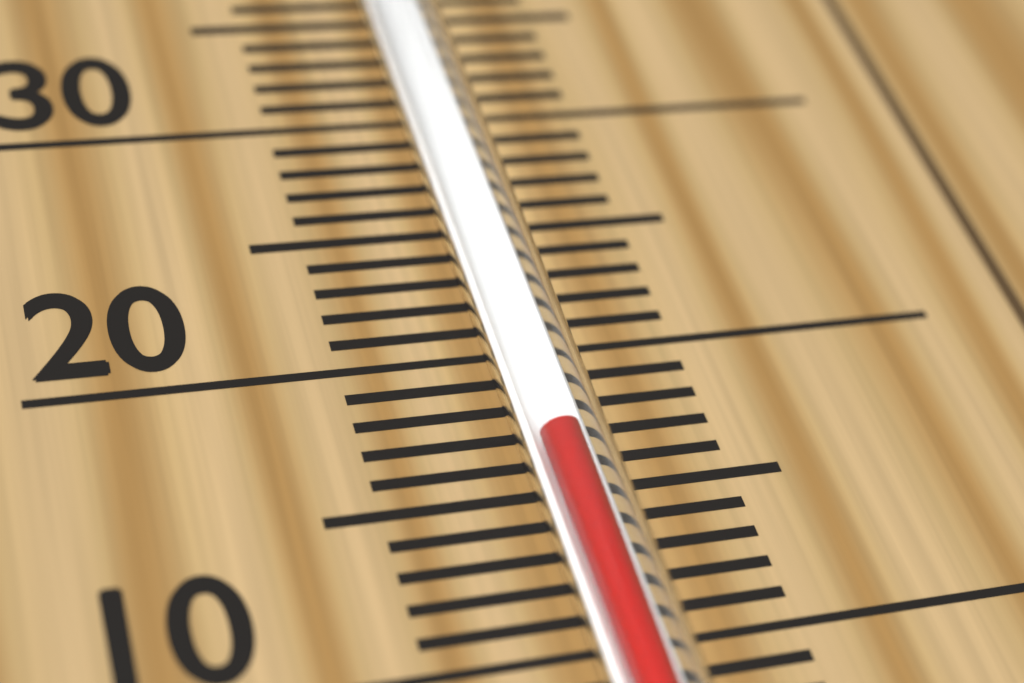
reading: 16 °C
